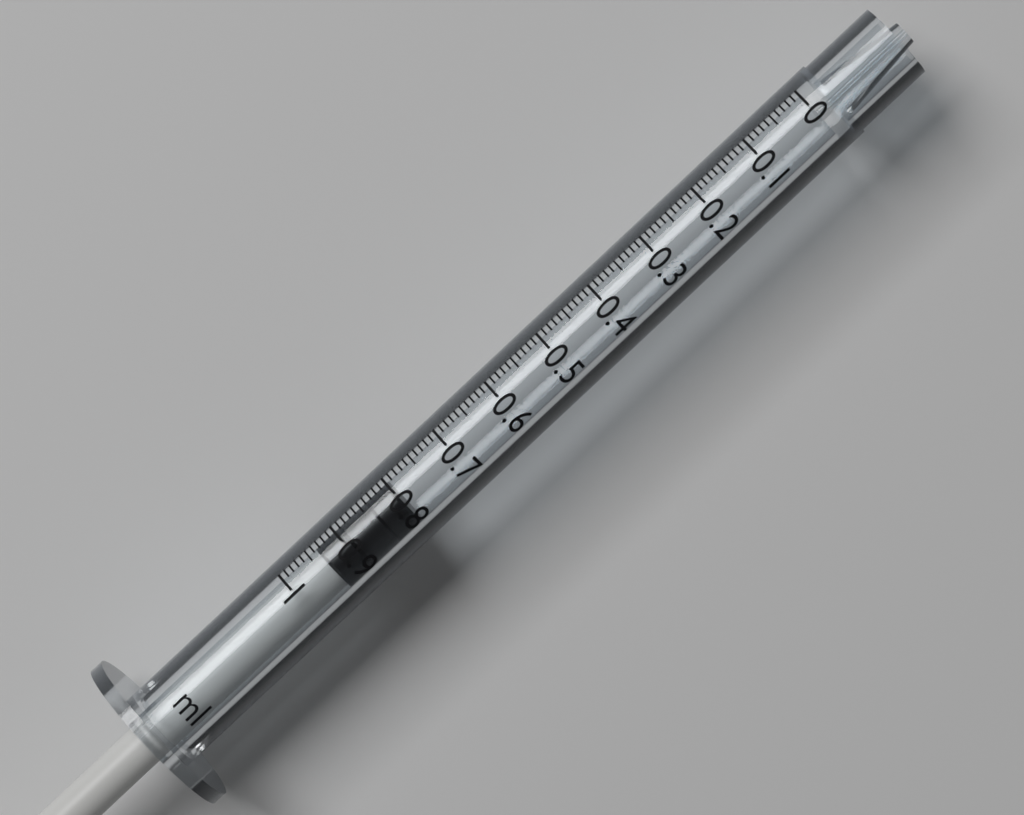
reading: 0.80 ml
